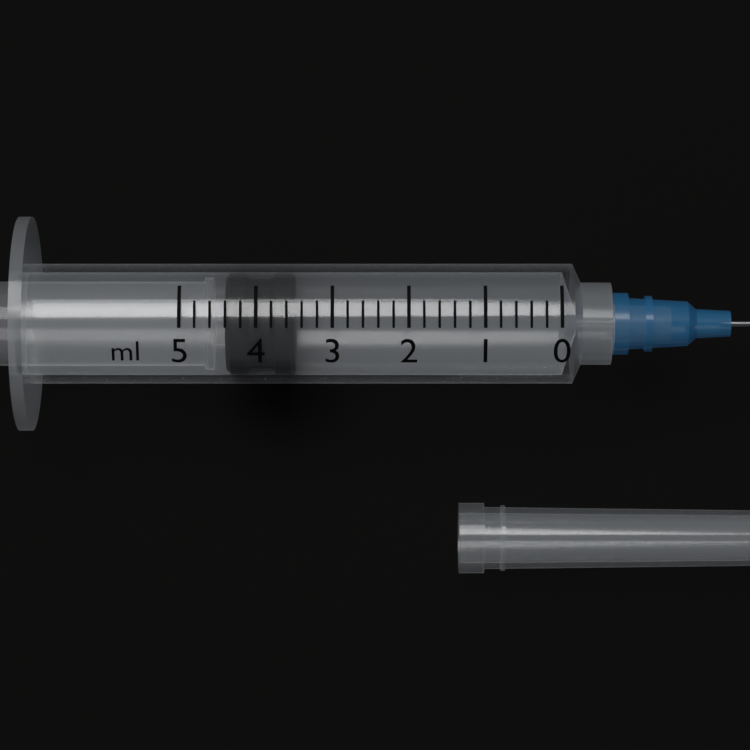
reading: 3.5 ml
